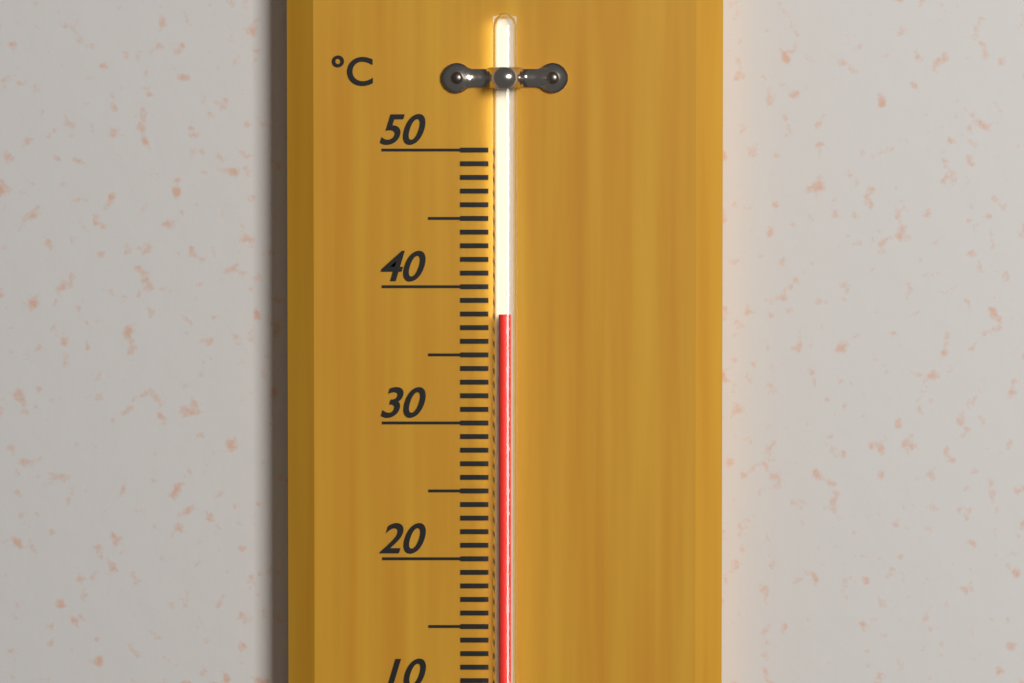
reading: 38 °C
